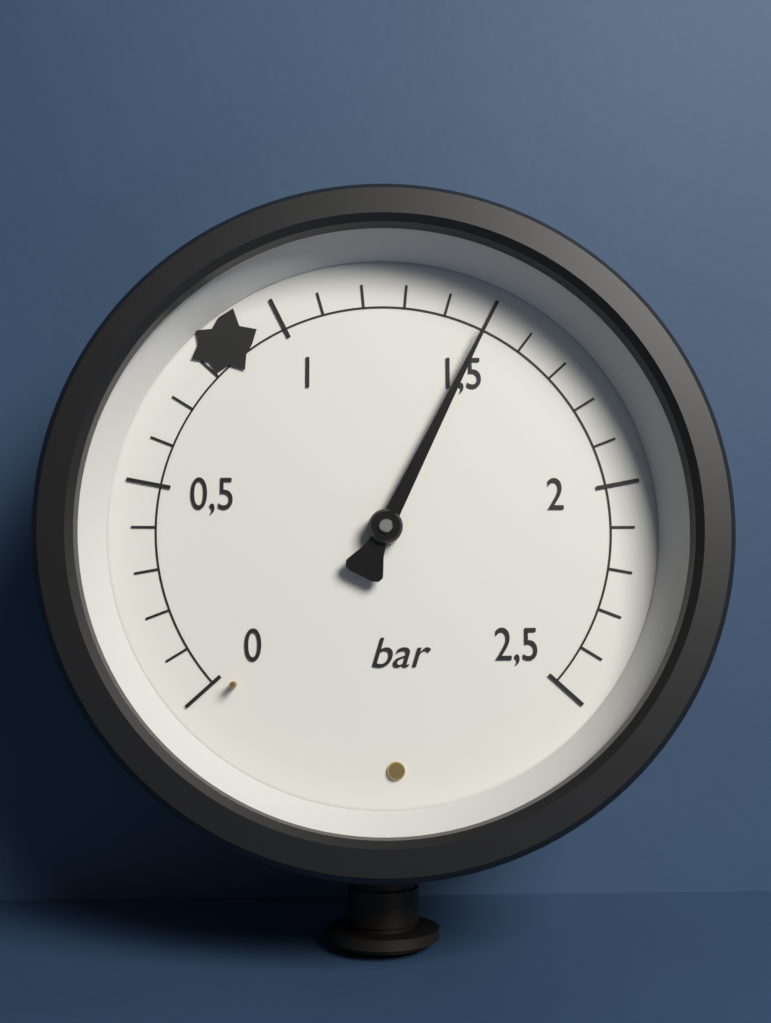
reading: 1.5 bar
